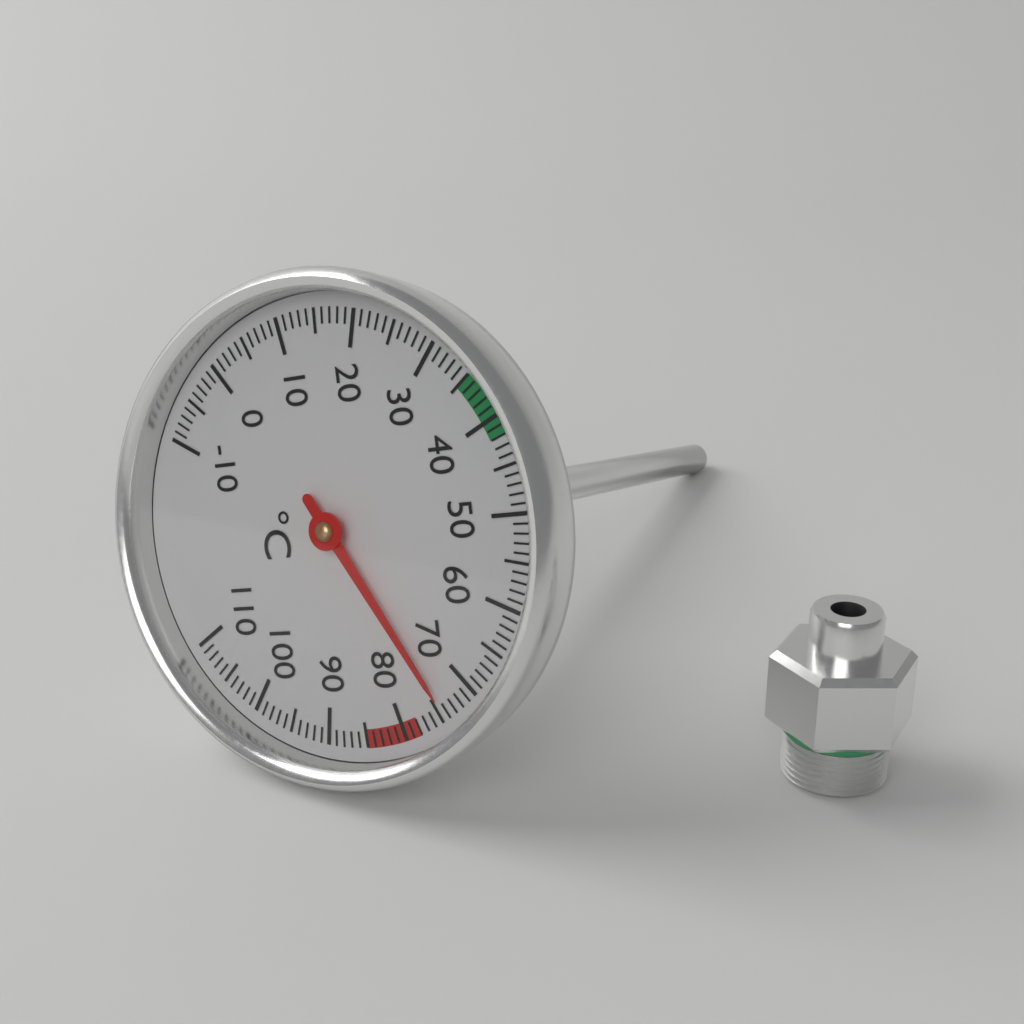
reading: 74 °C
